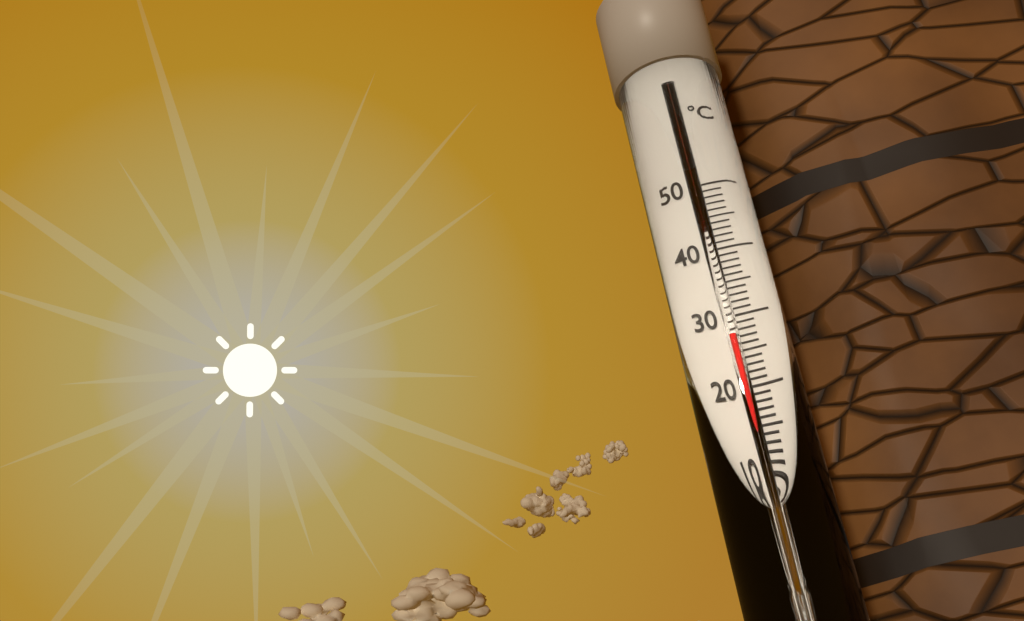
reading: 27 °C
